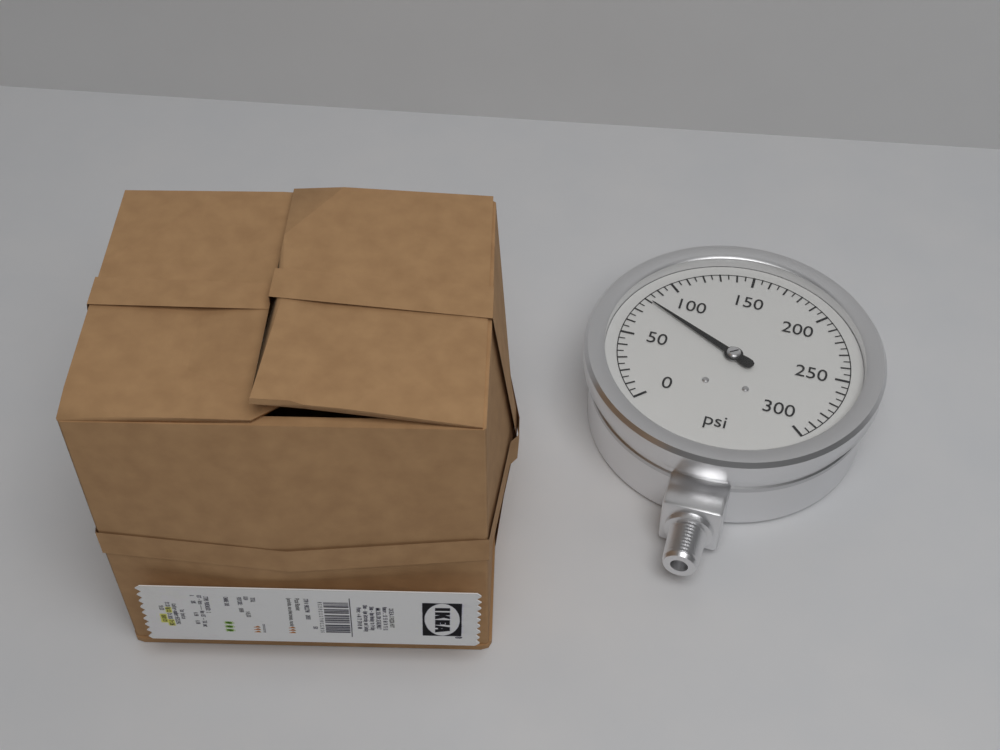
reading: 80 psi
